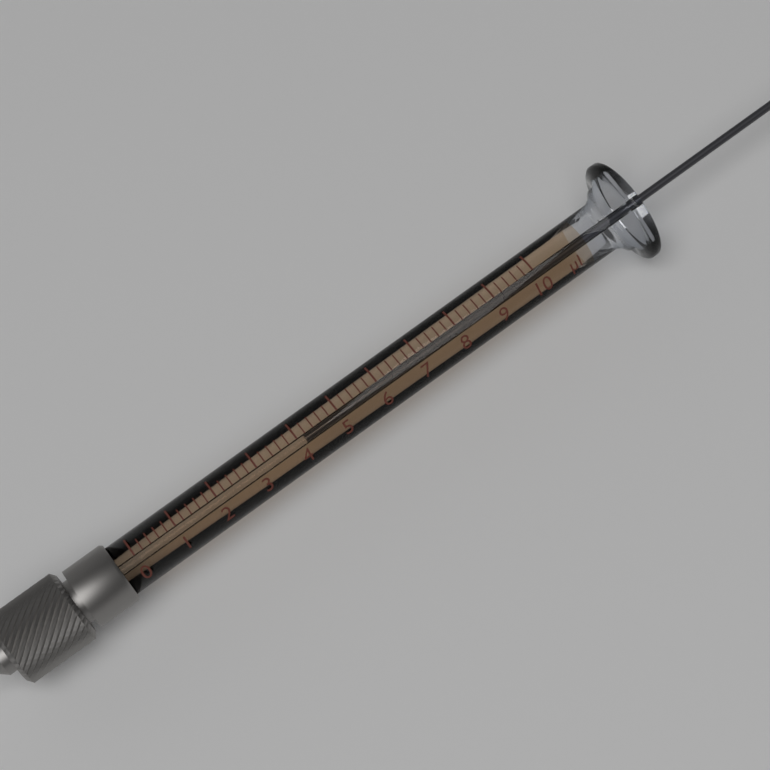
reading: 4.2 µl
